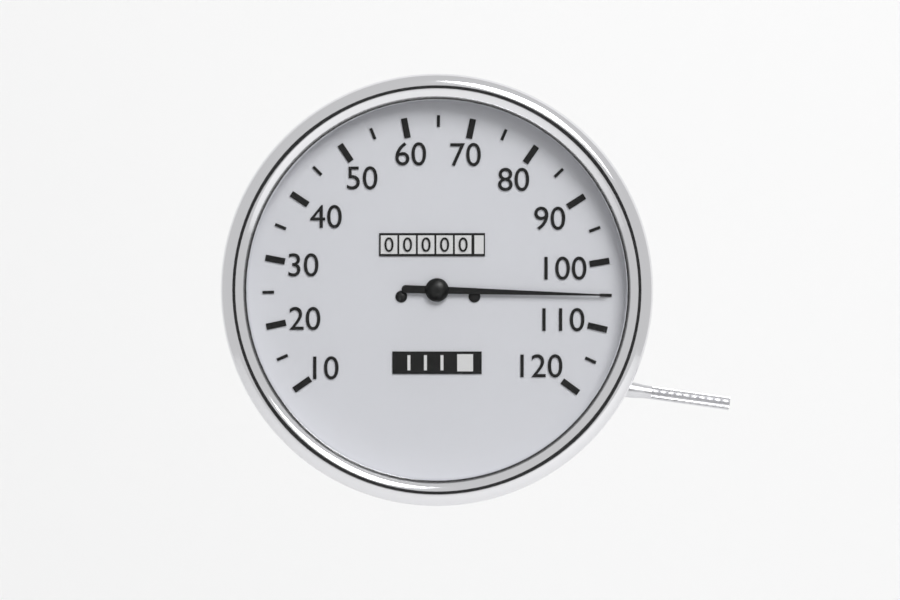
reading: 105 (no unit)
